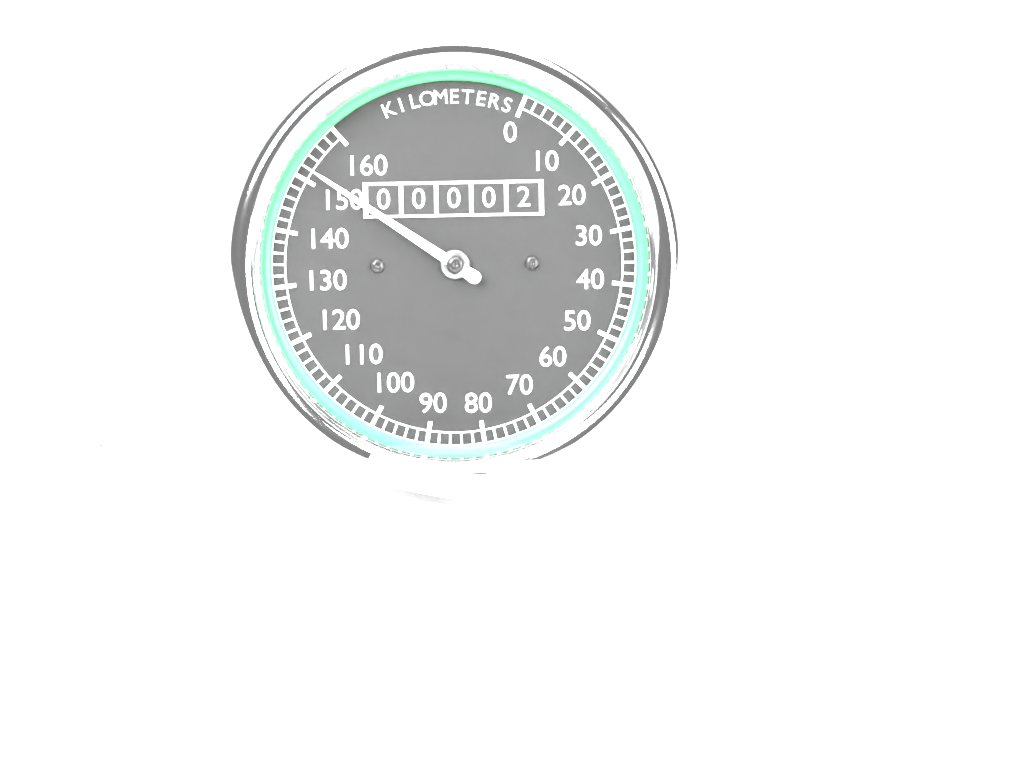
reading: 152 km/h
